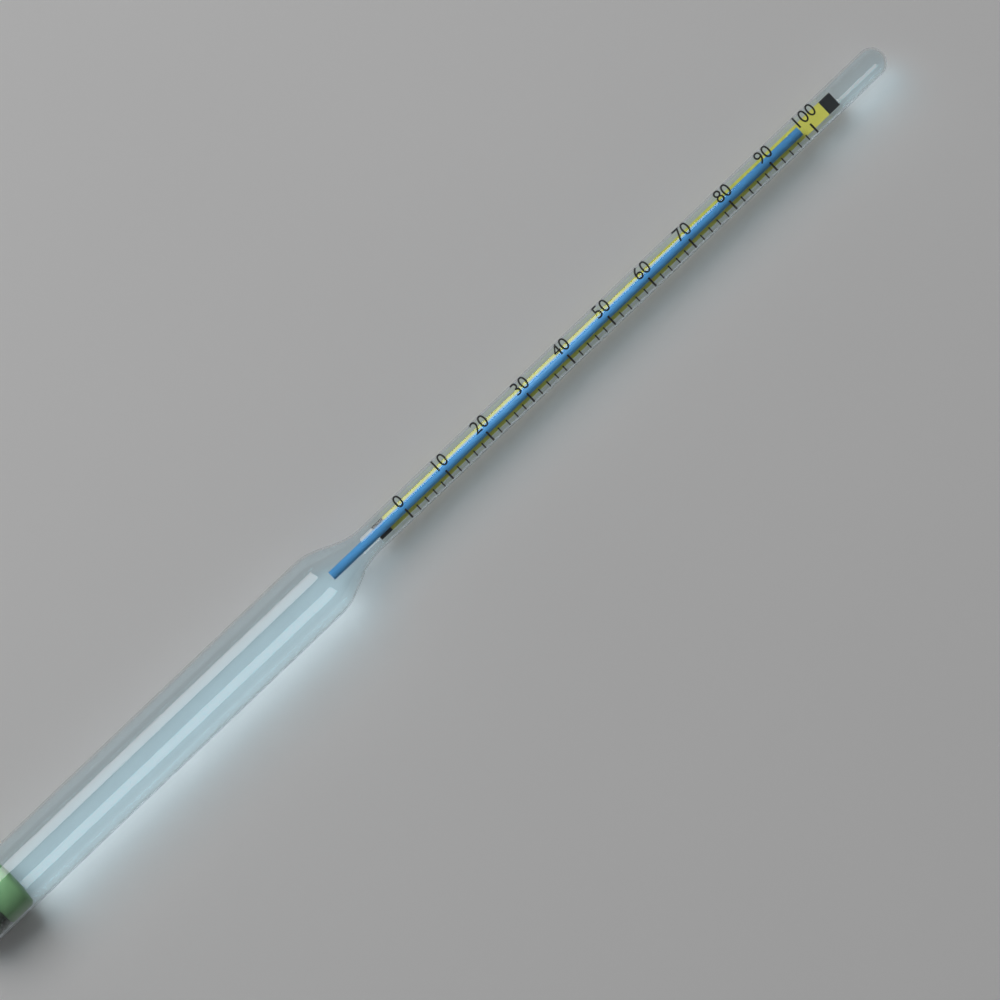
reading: 98 (no unit)
